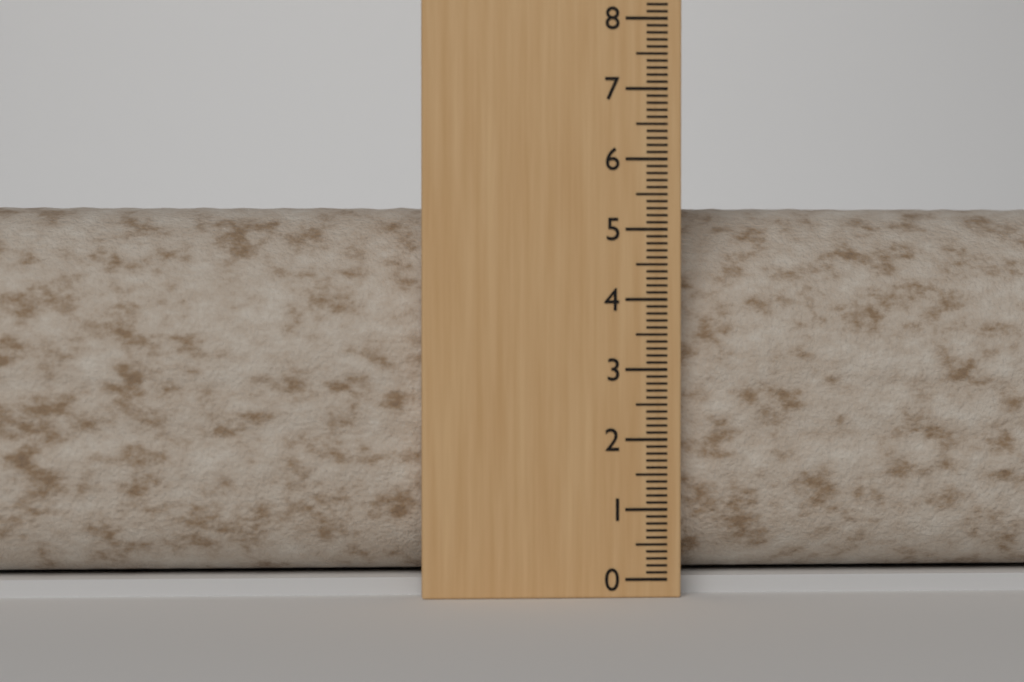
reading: 5.4 (no unit)
